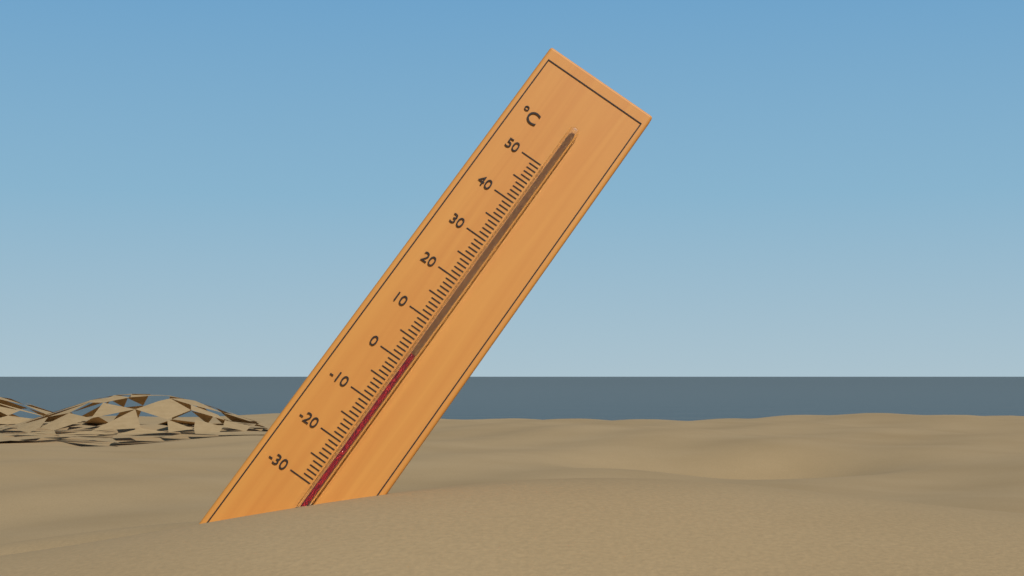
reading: 2 °C
